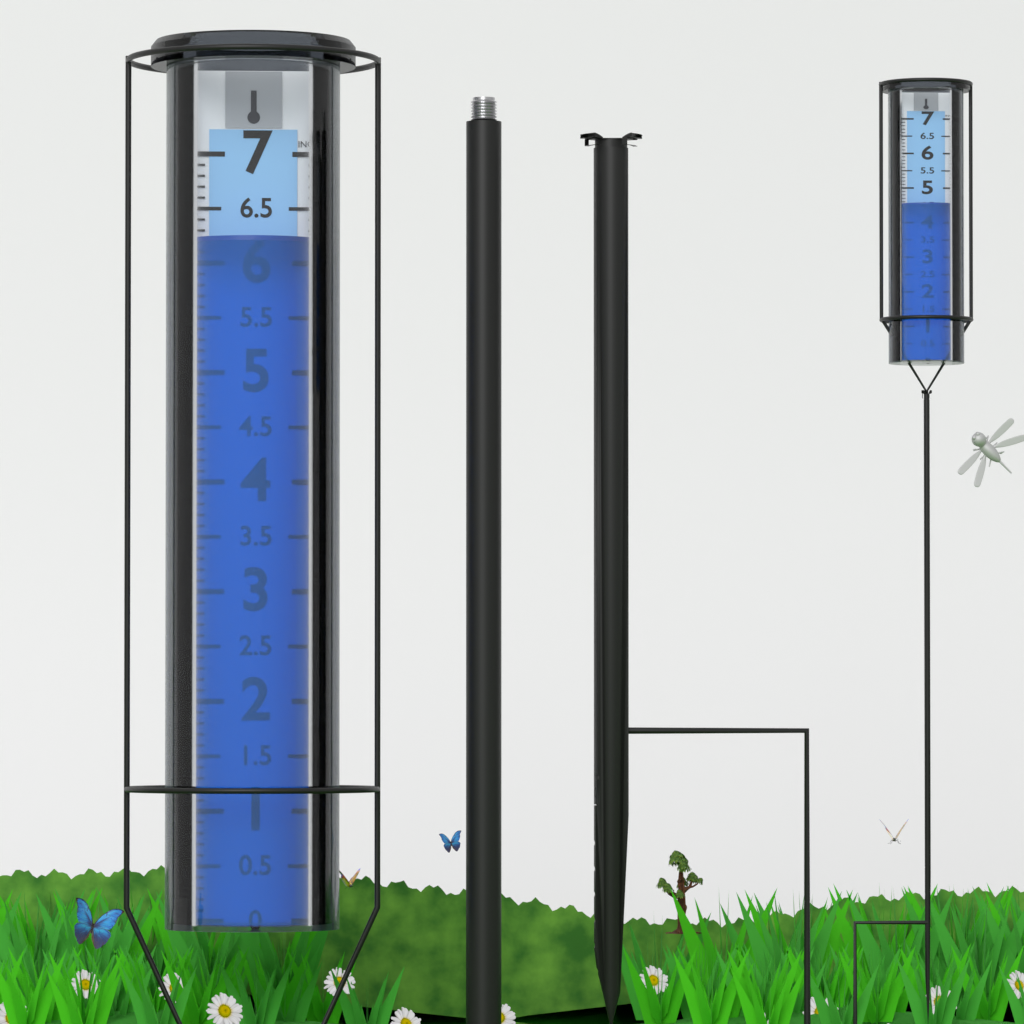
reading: 6.2 in
